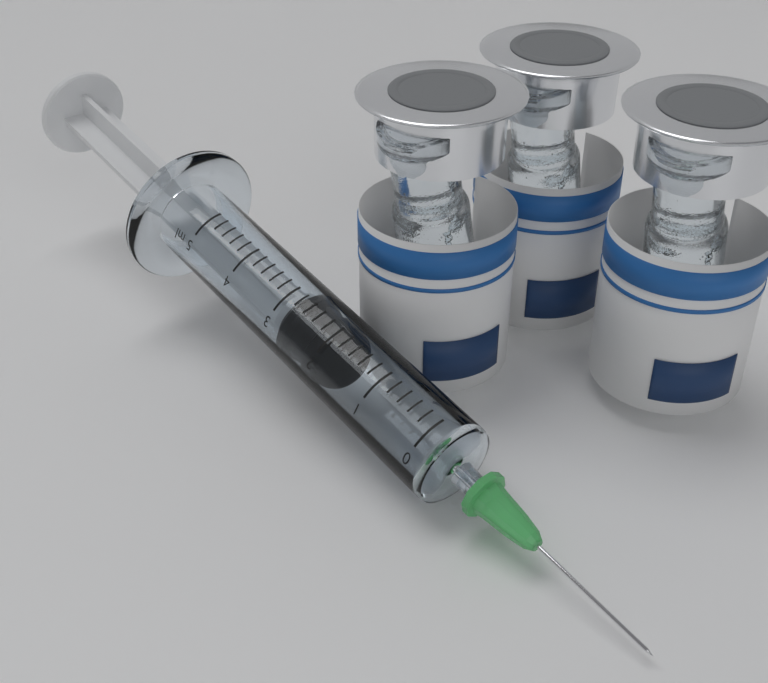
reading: 2.0 ml
